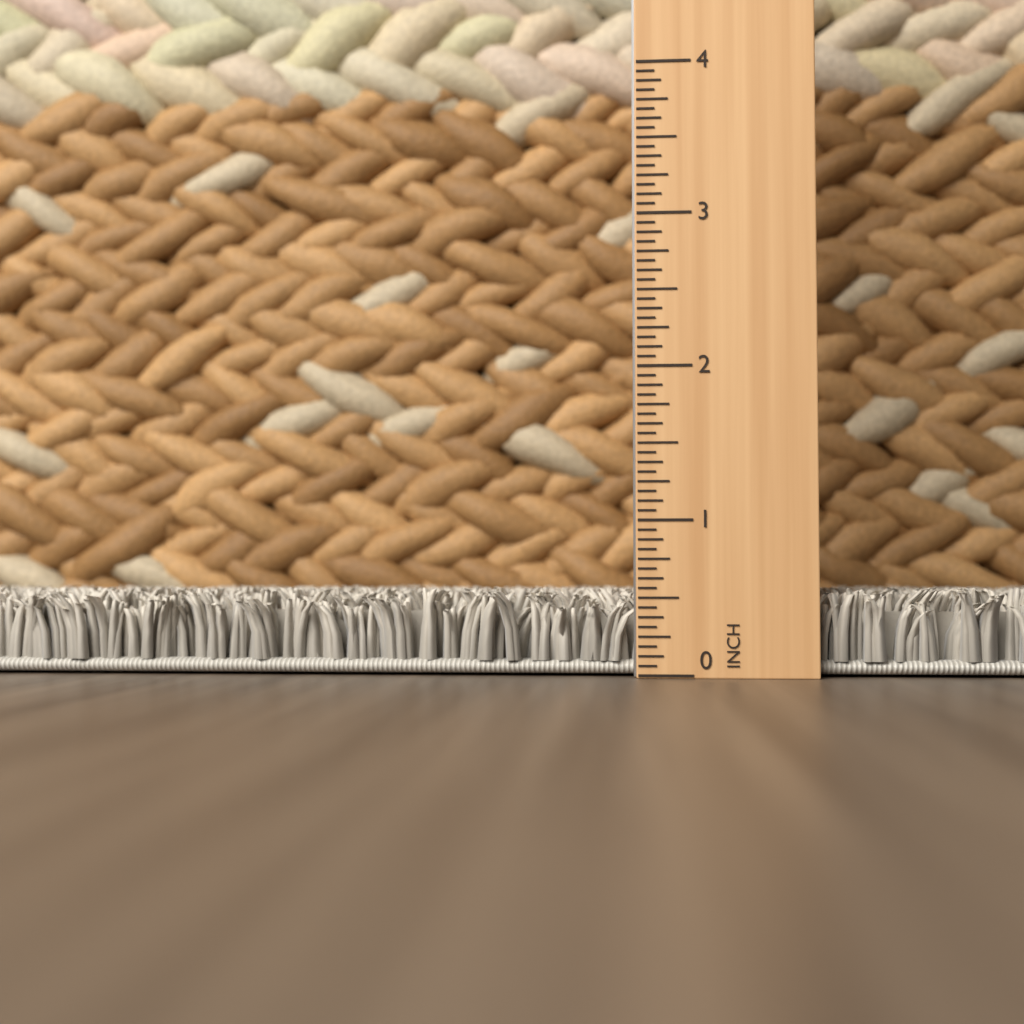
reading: 0.5625 in
